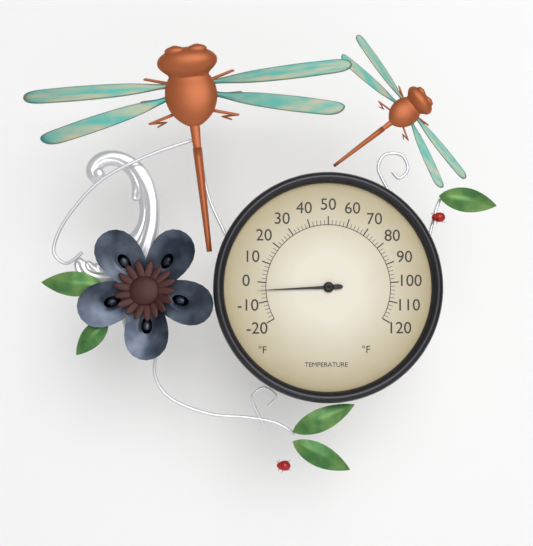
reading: -4 °F
